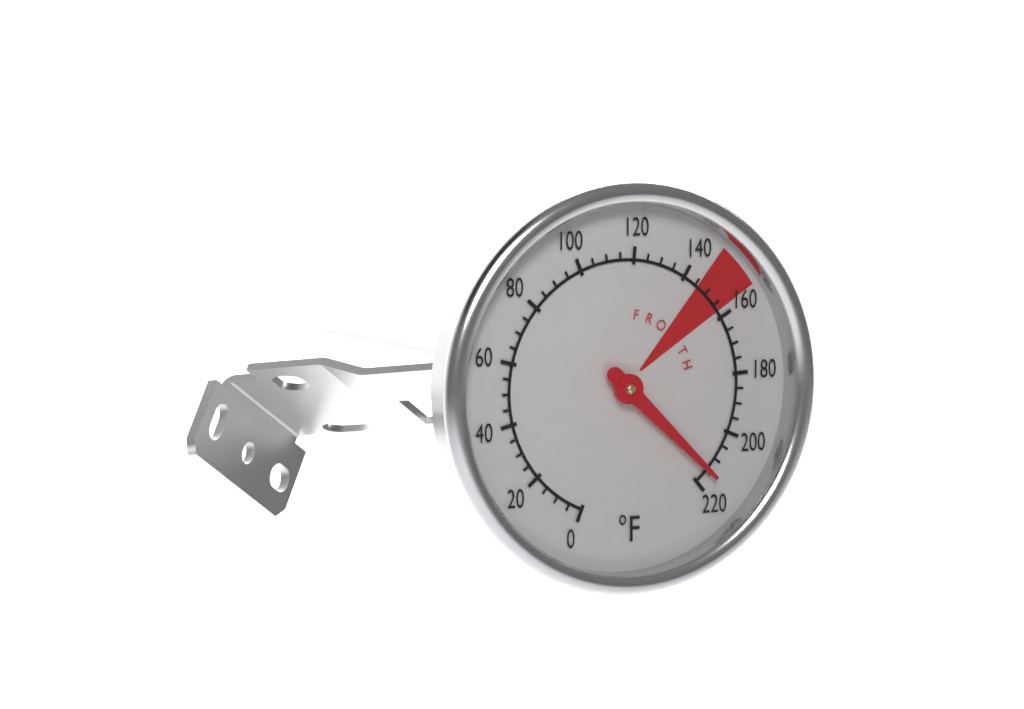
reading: 215 °F
